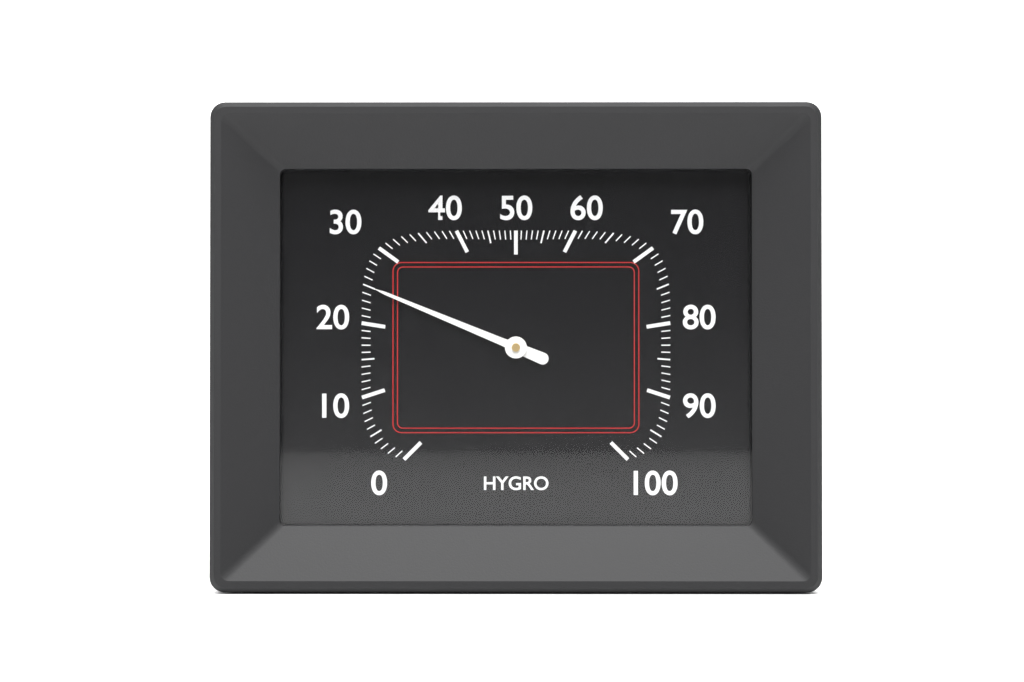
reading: 25 %
